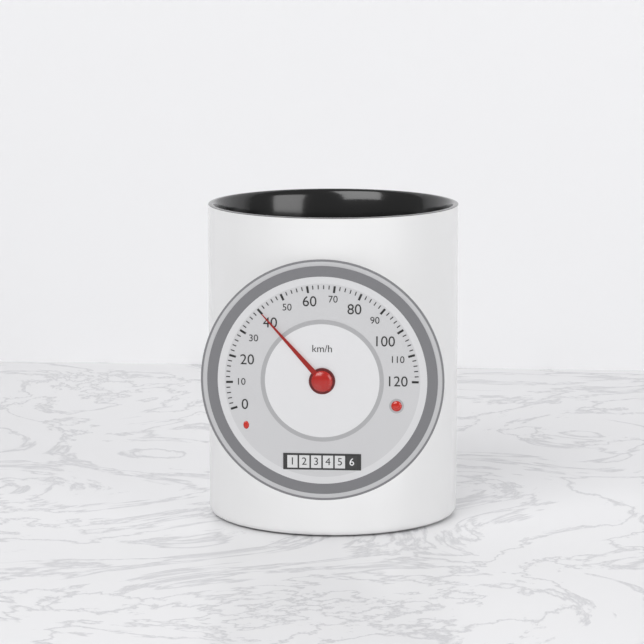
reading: 40 km/h
